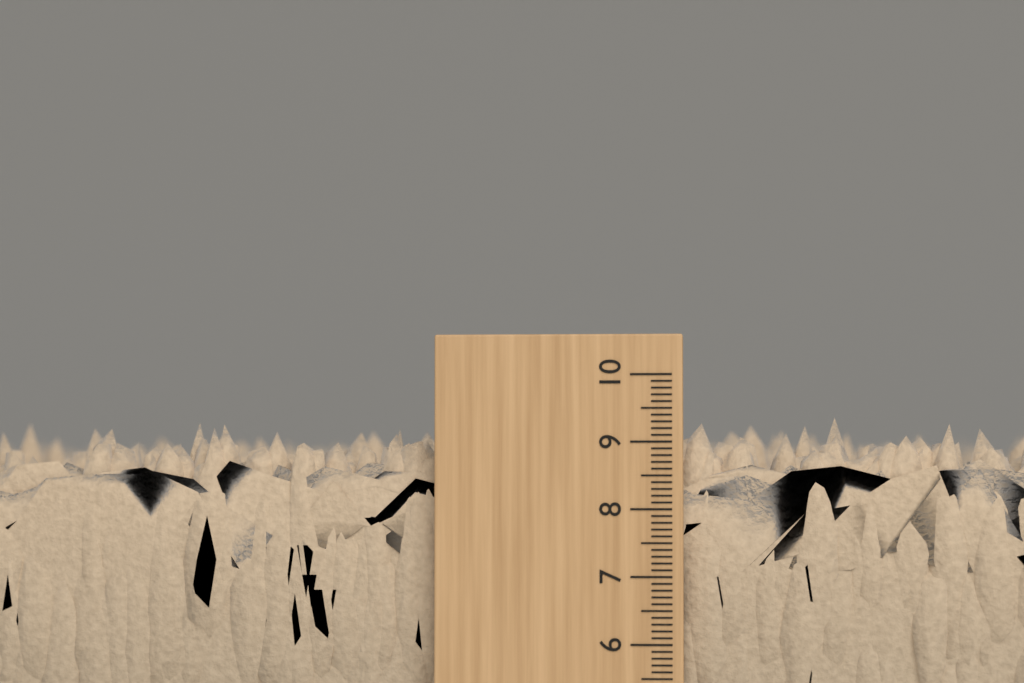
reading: 9.4 (no unit)
